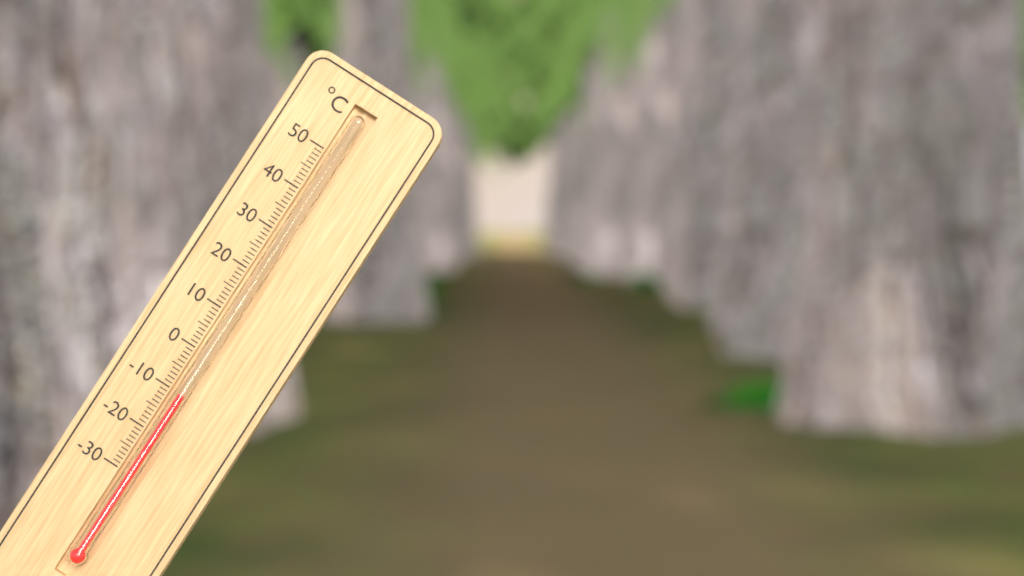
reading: -10 °C
